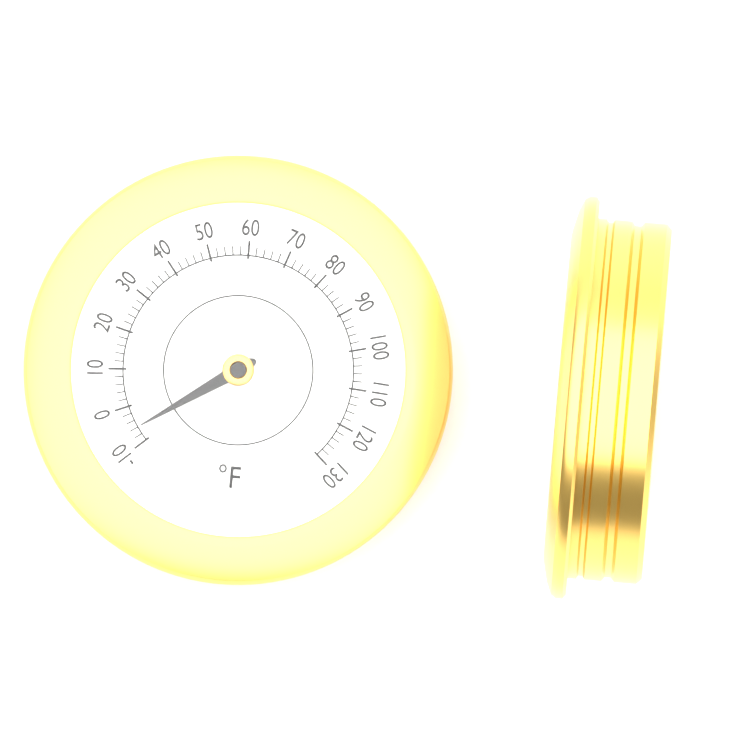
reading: -6 °F
